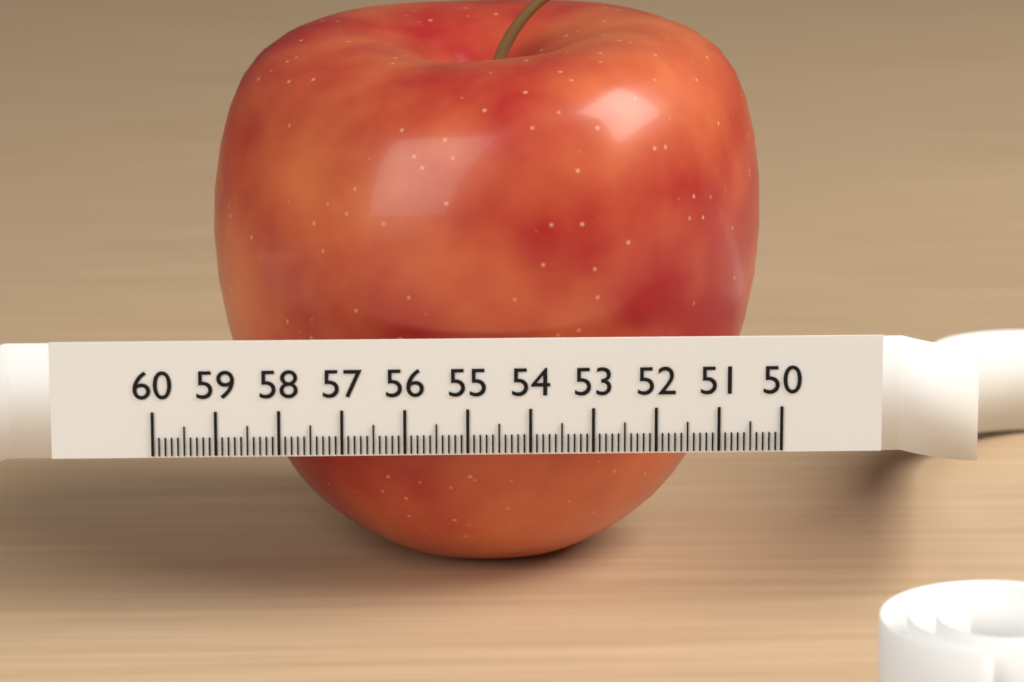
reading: 59.1 (no unit)
